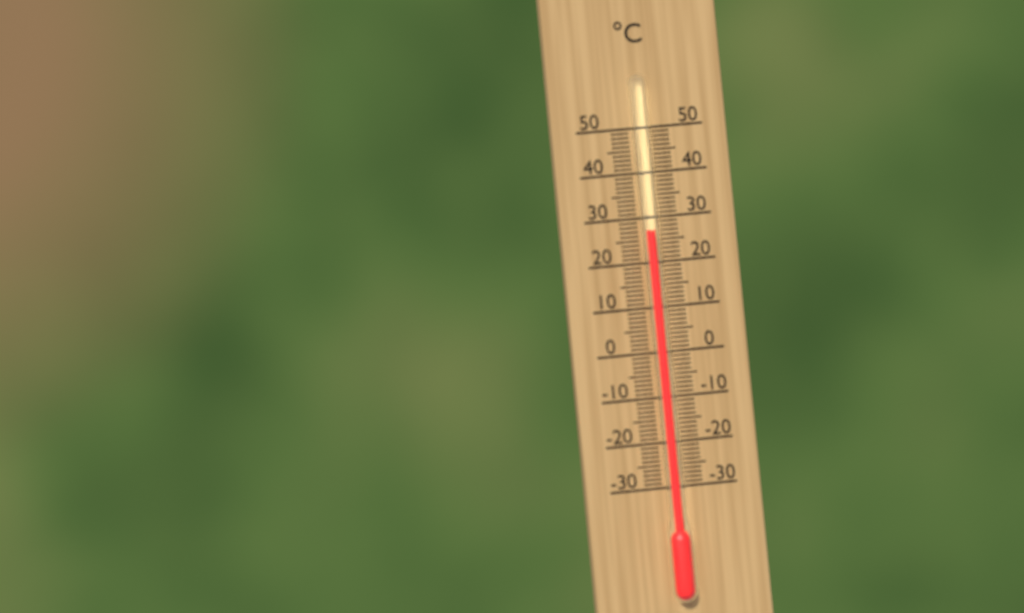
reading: 27 °C
